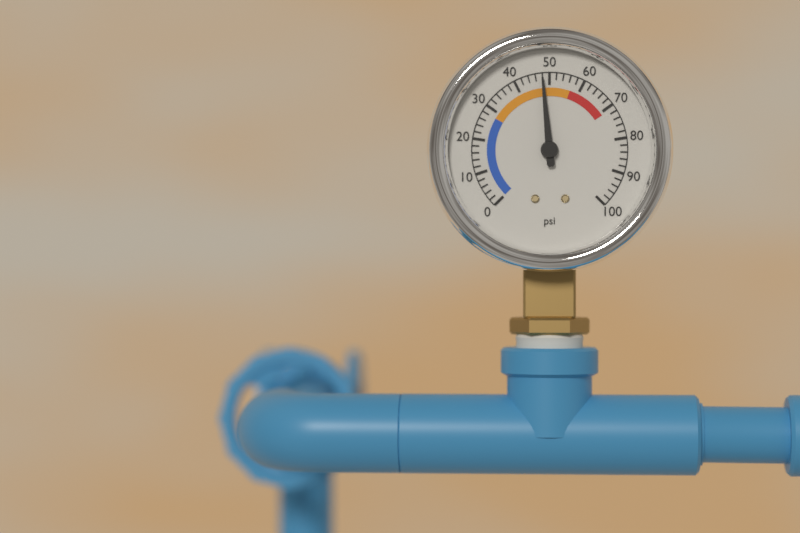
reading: 48 psi
